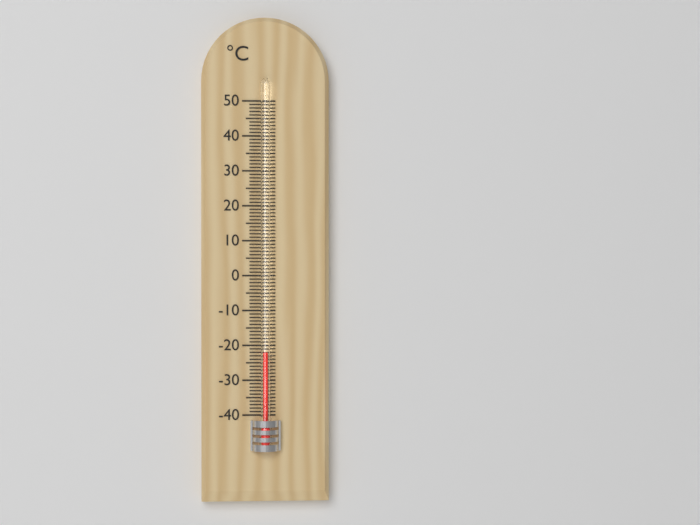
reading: -22 °C
